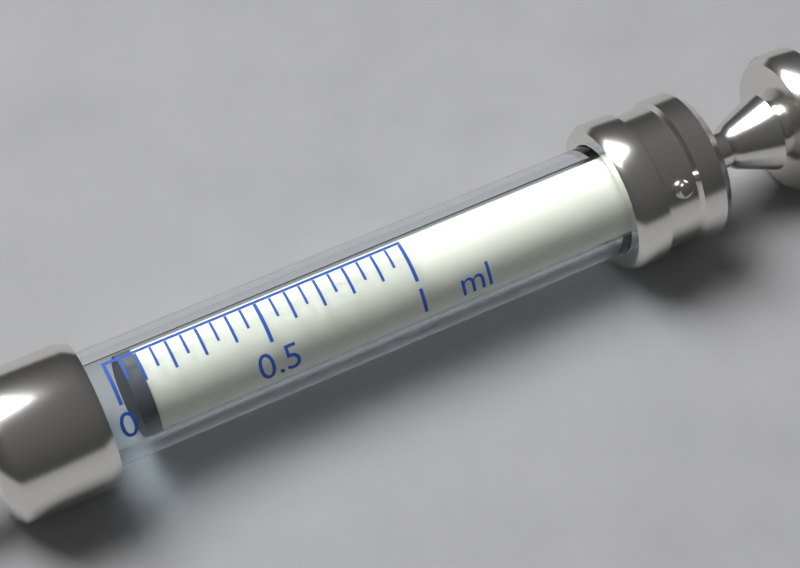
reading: 0.05 ml
